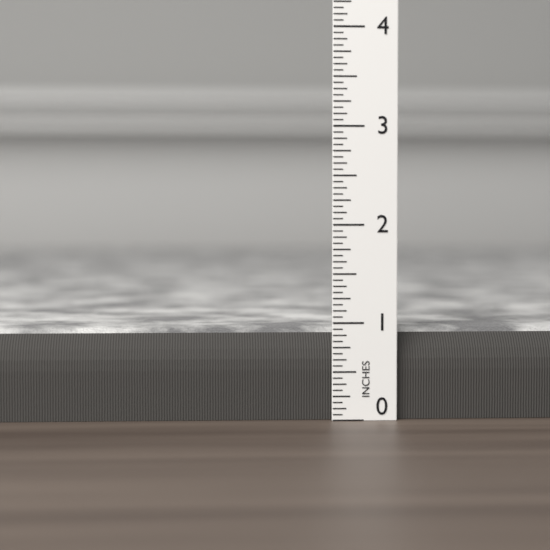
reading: 0.9375 in
